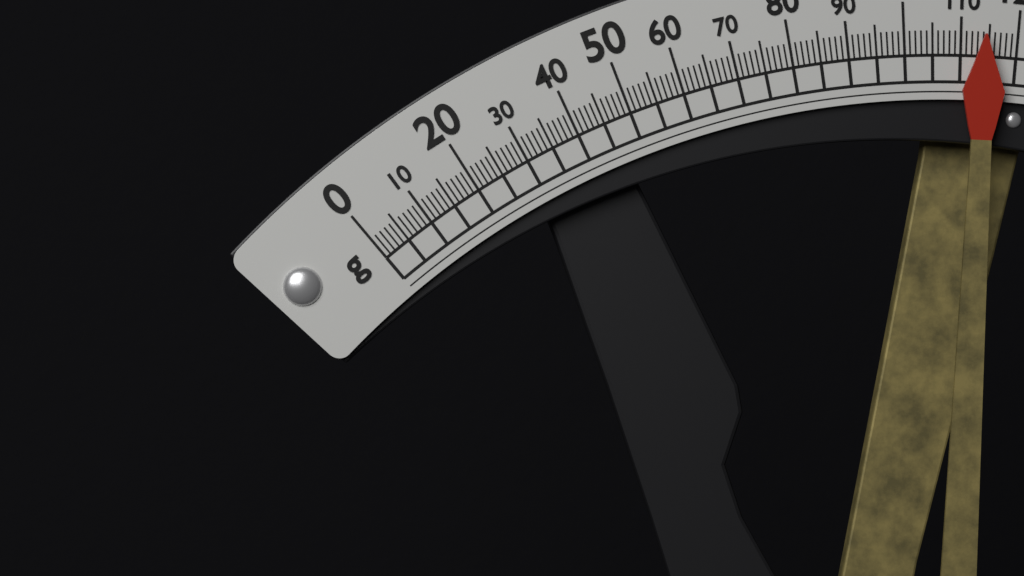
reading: 114 g
